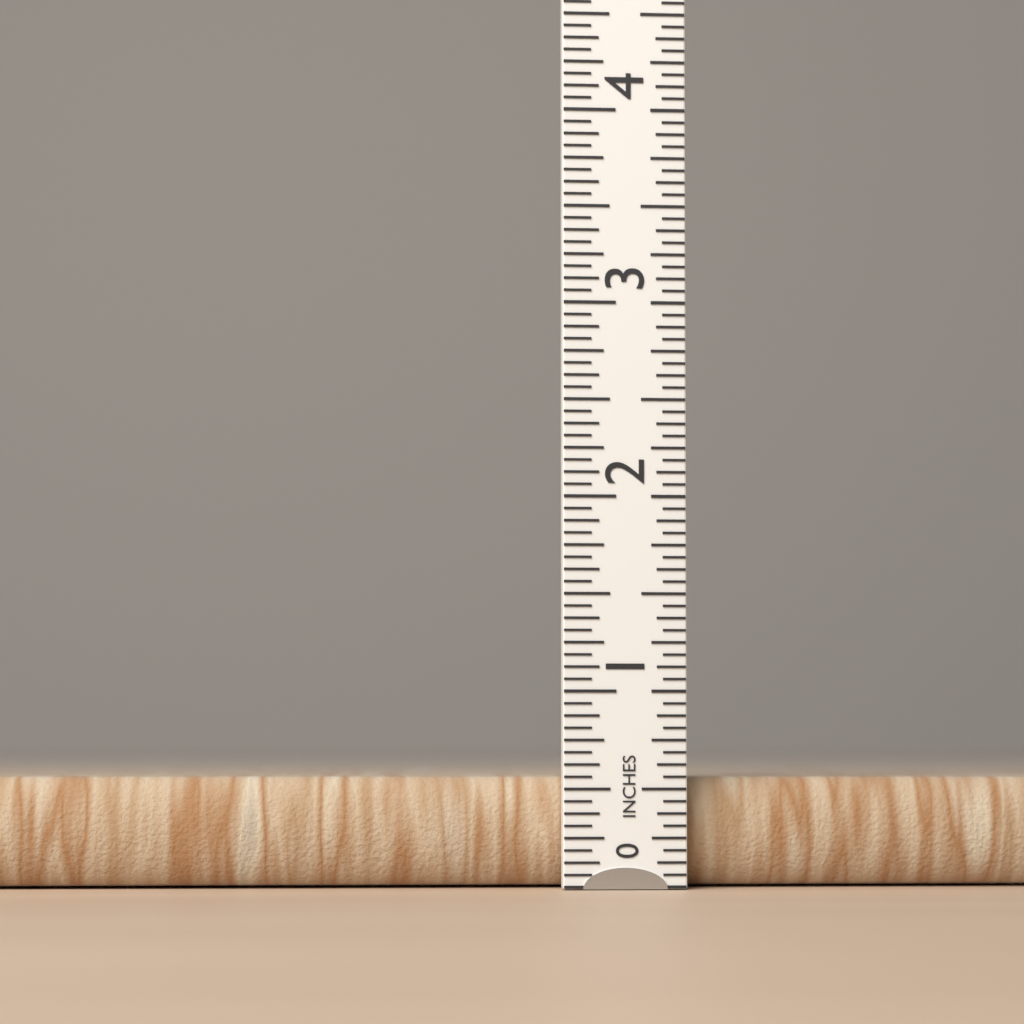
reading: 0.5625 in
